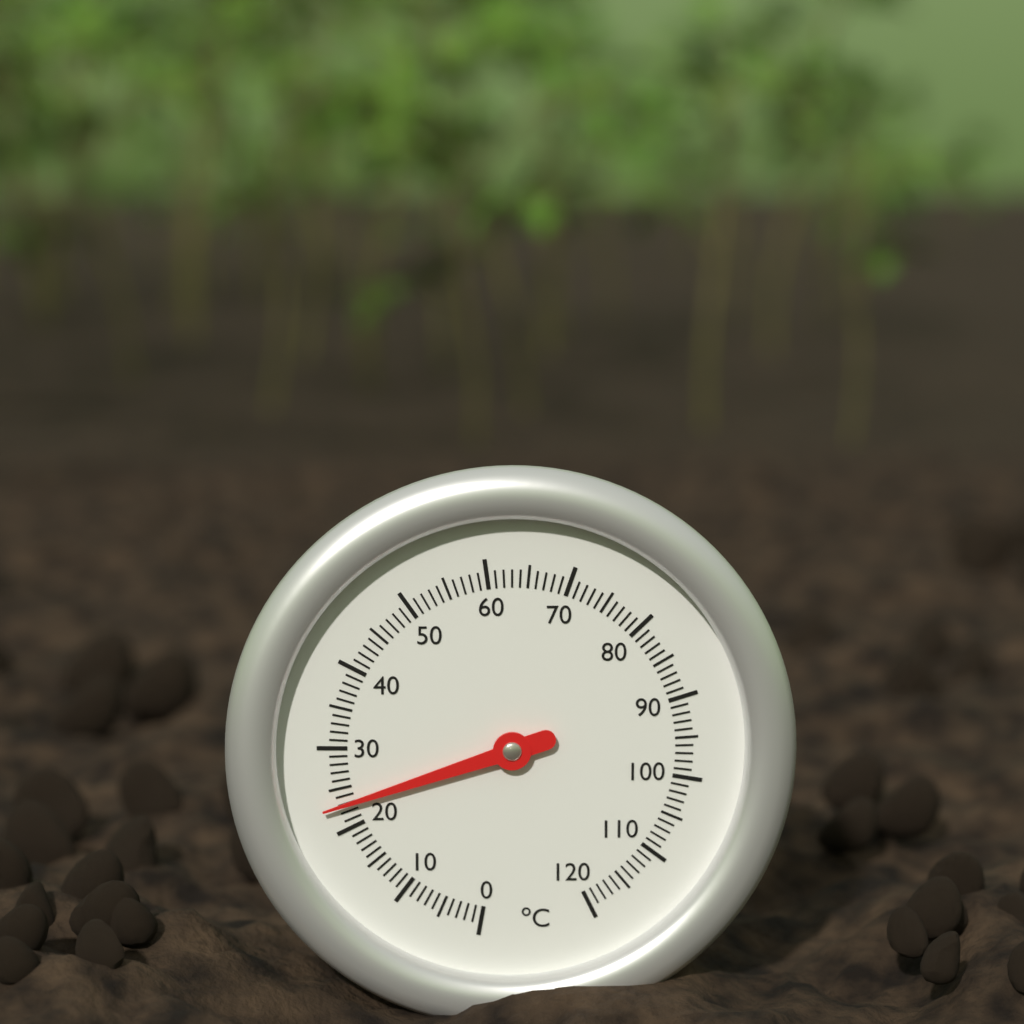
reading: 23 °C
